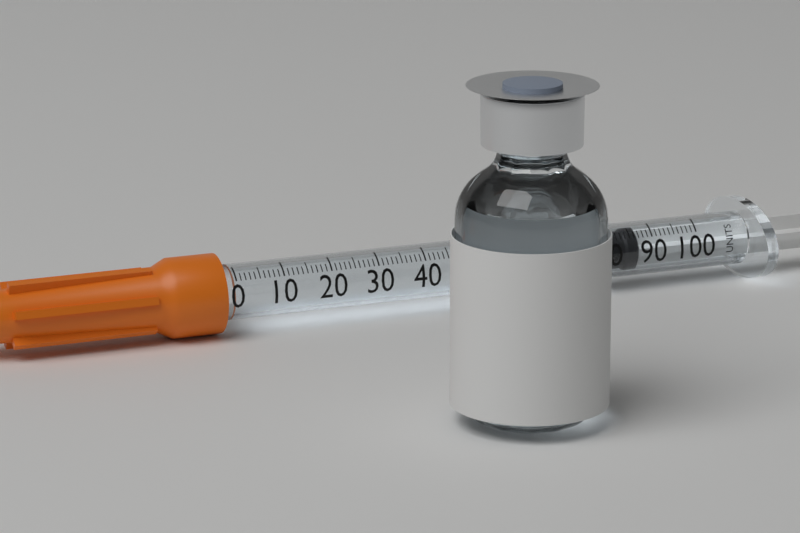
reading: 79 units
